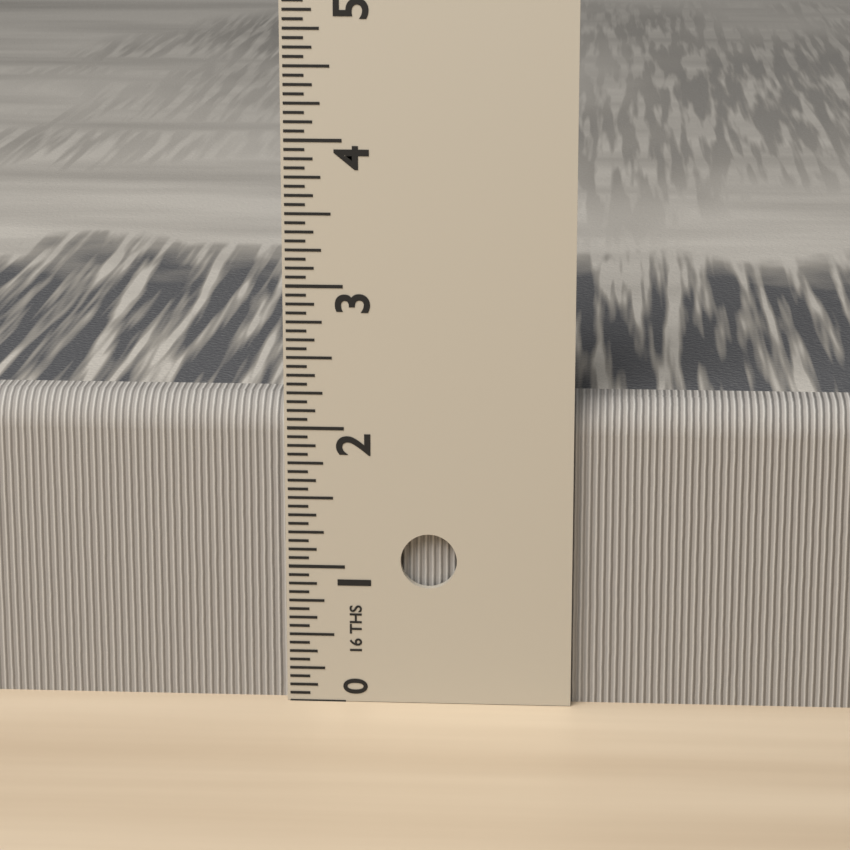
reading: 2.1875 in
